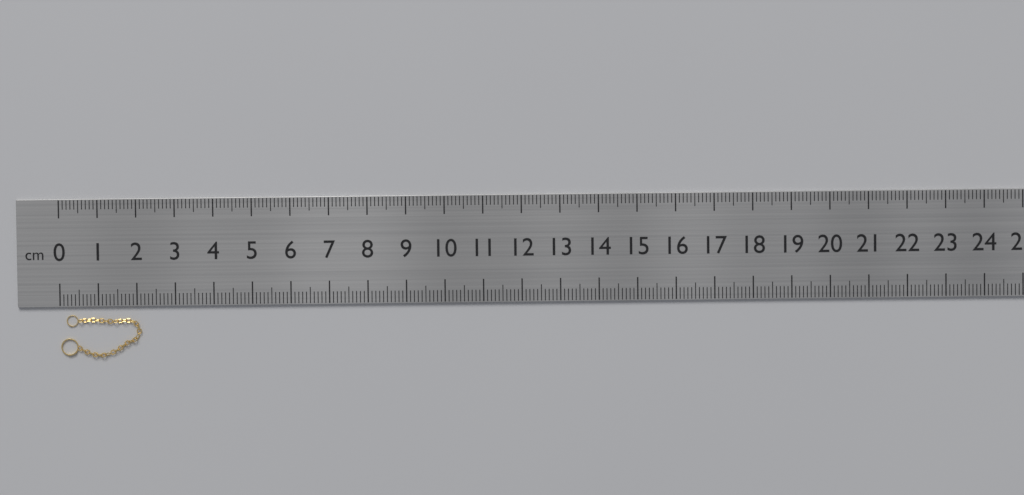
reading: 2.1 cm
